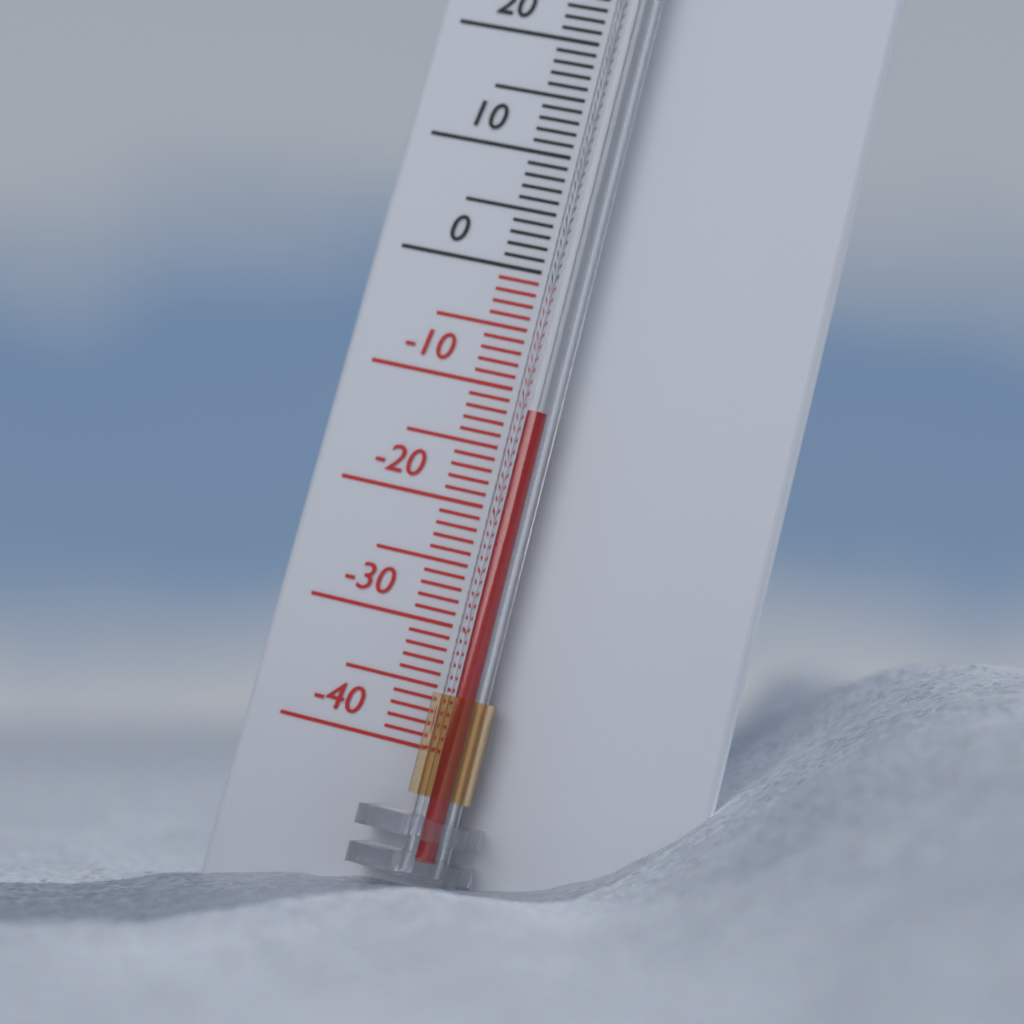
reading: -12 °C
